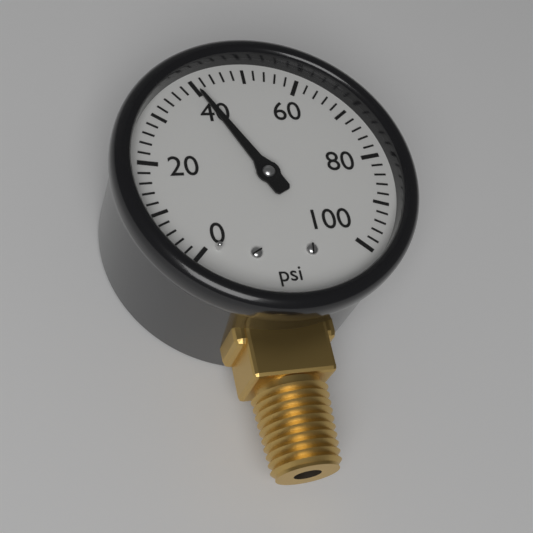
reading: 40 psi
